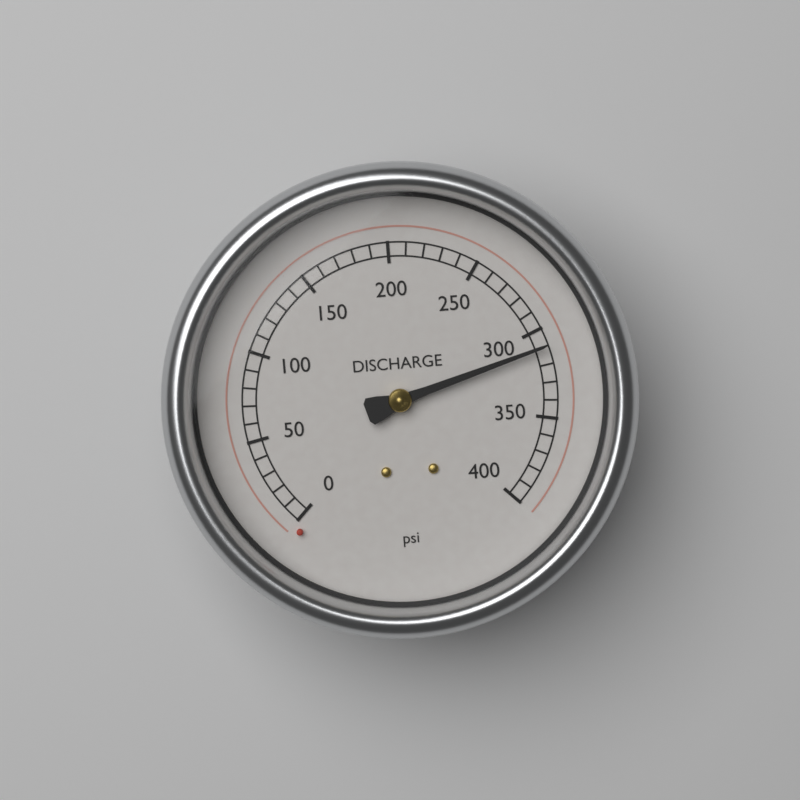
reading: 310 psi
